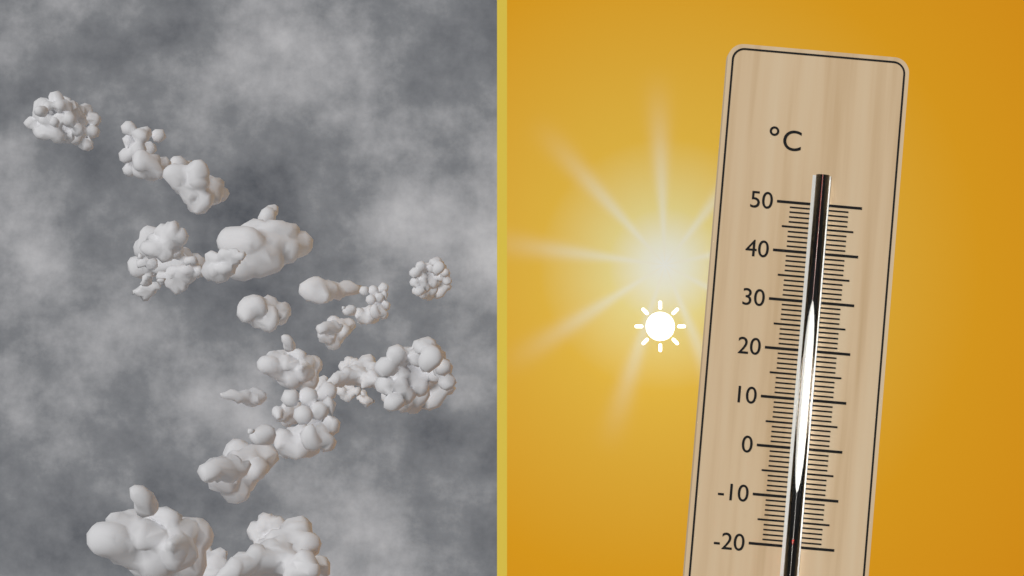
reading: -18 °C
